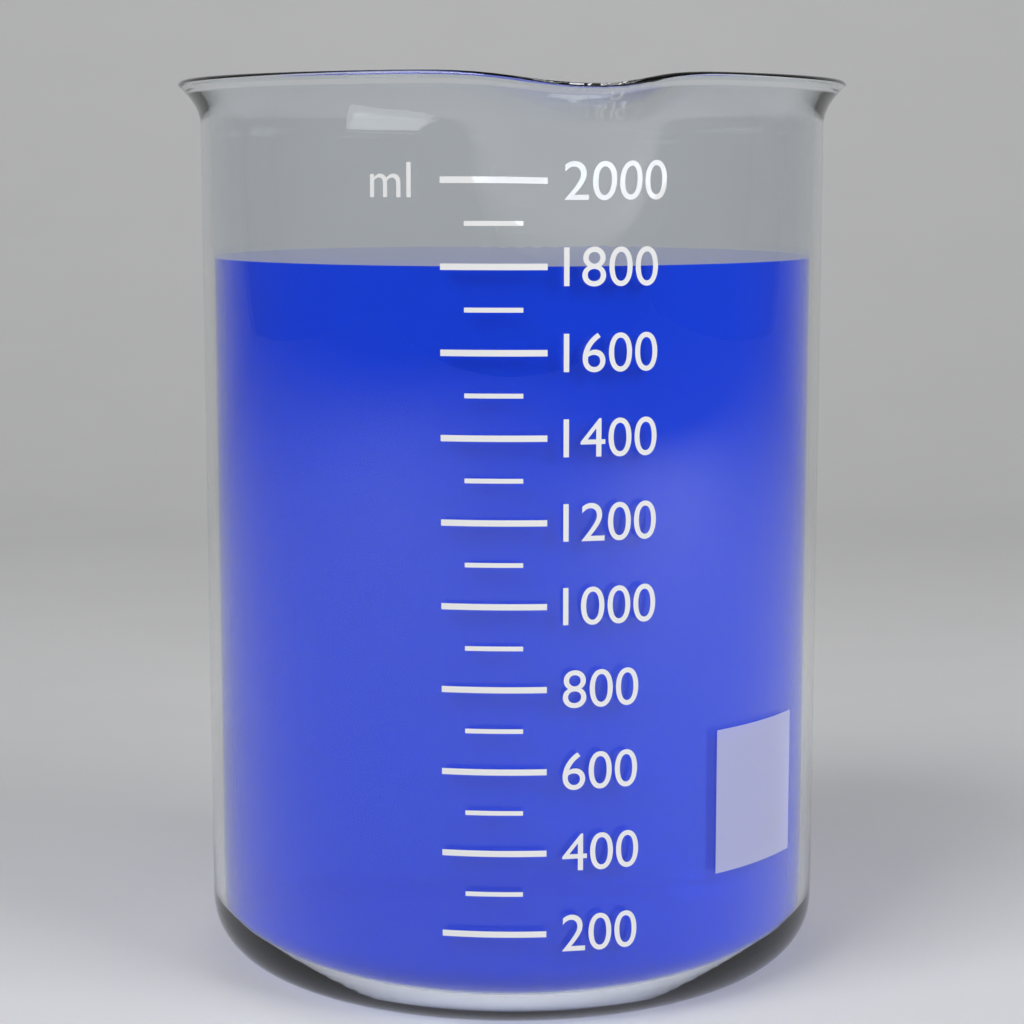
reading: 1800 ml
